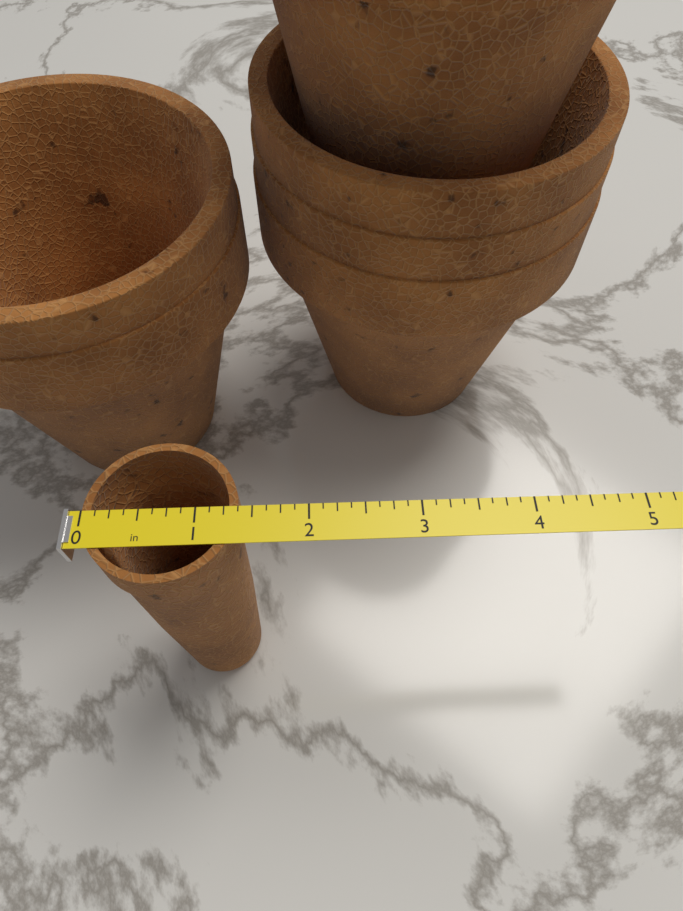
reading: 1.375 in
